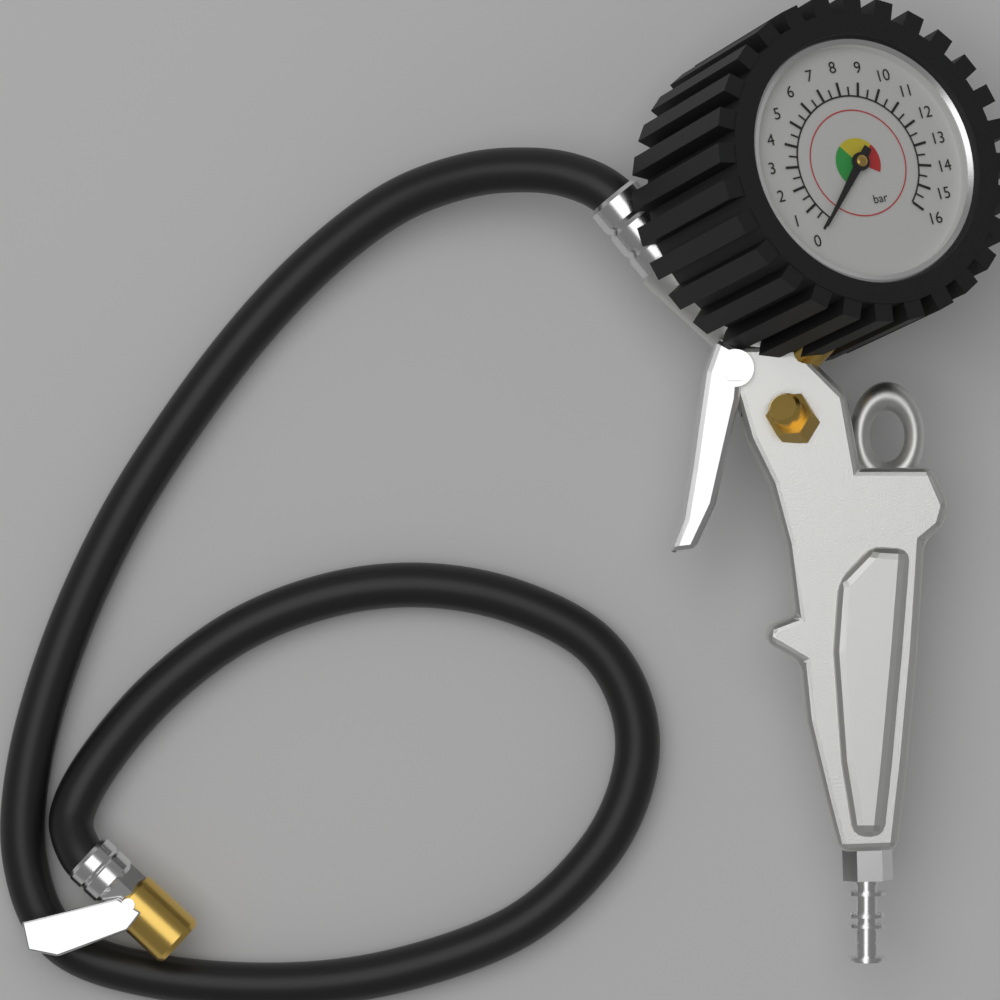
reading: 0.0 bar
